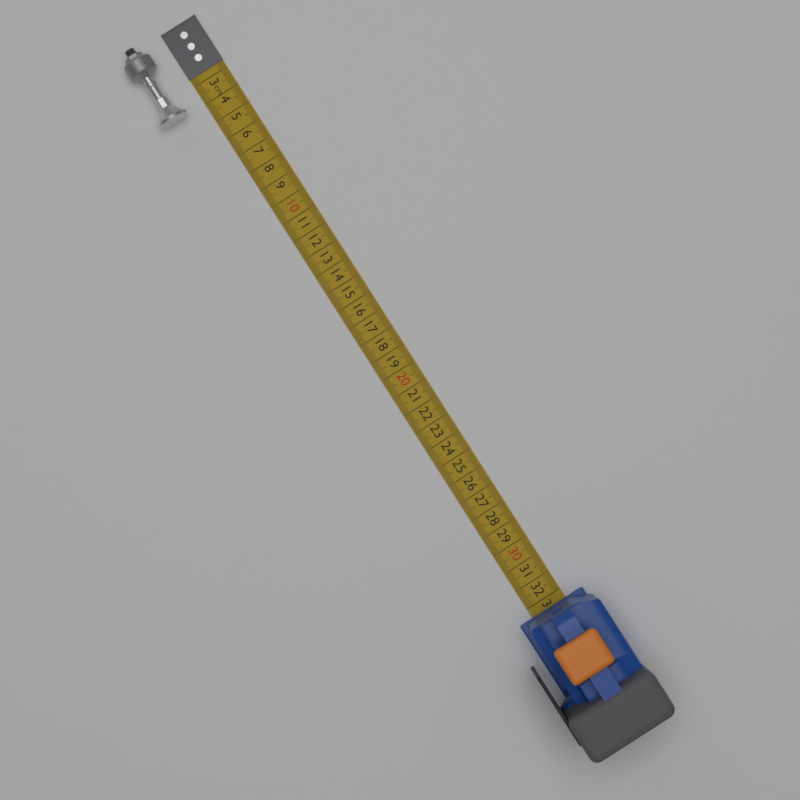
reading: 4.1 cm
